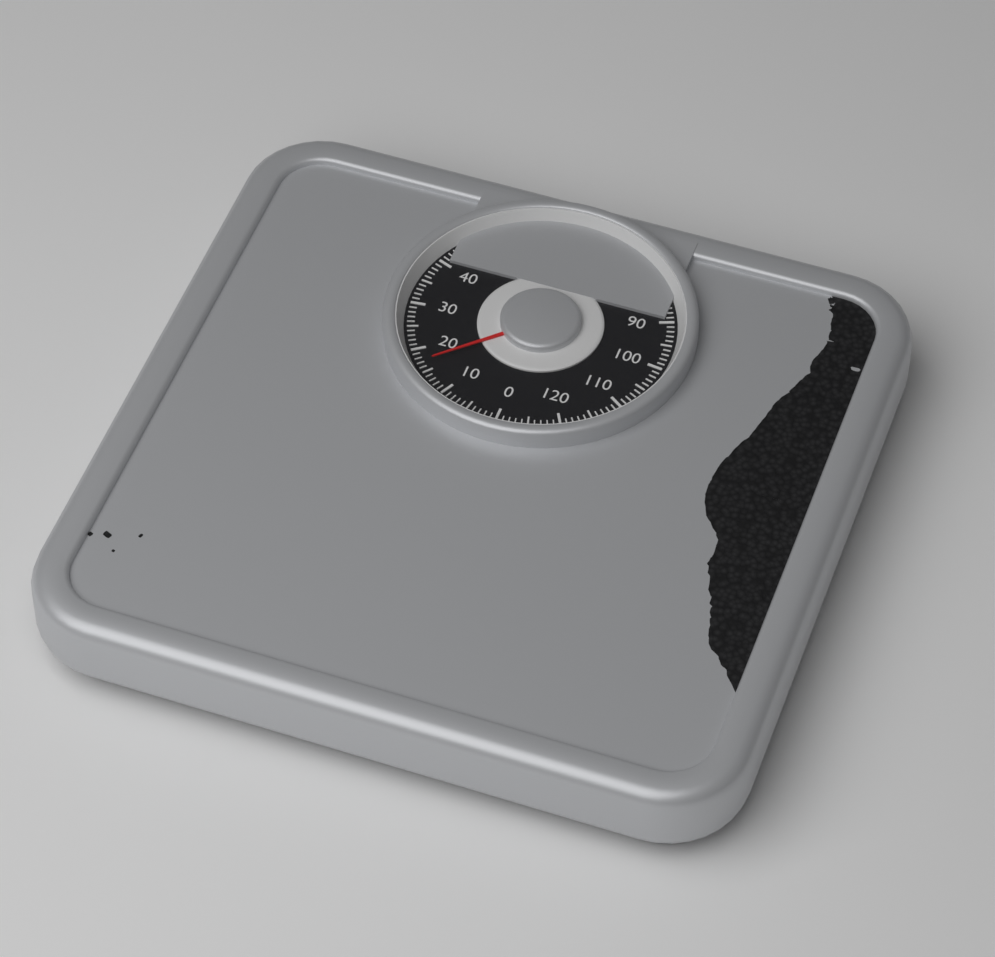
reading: 17 kg
